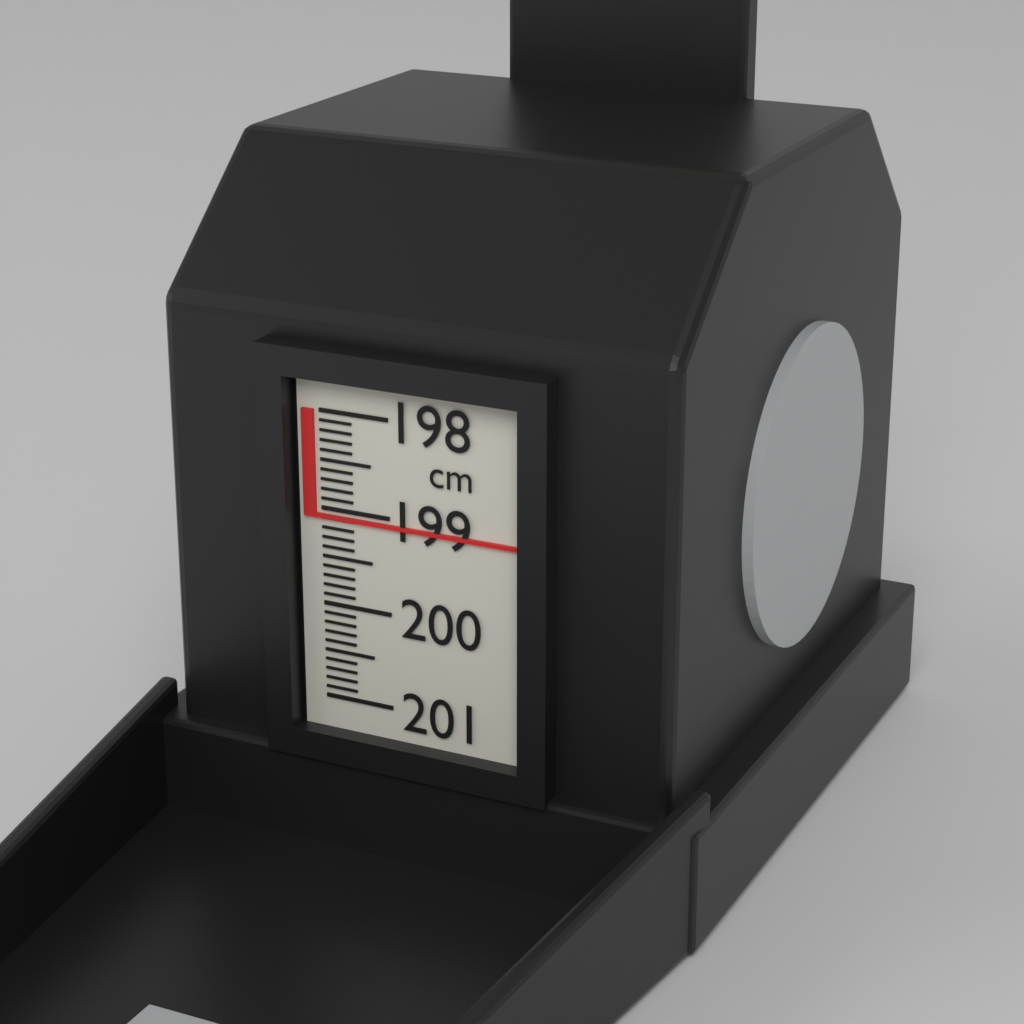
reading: 199.1 cm
